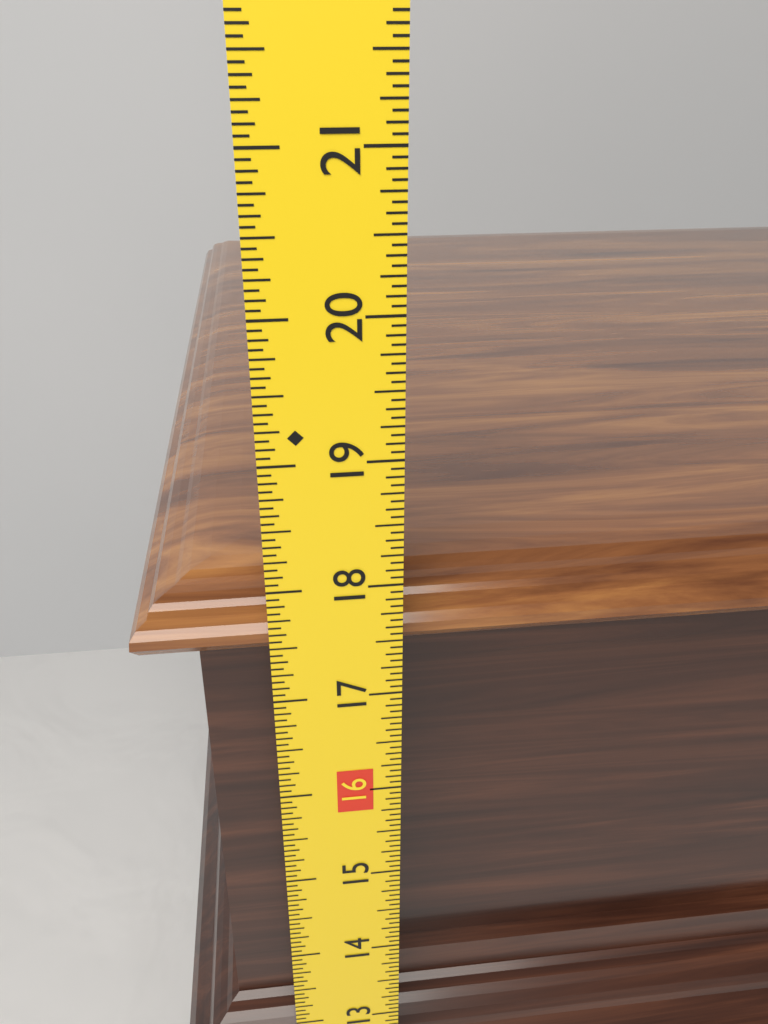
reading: 17.8125 in
